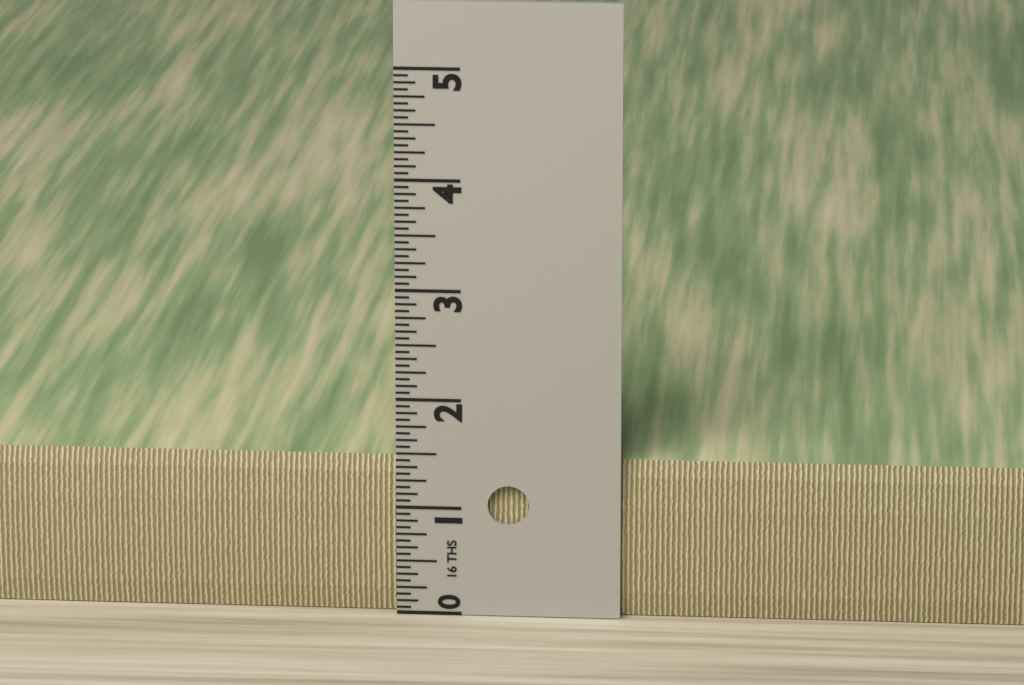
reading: 1.4375 in
